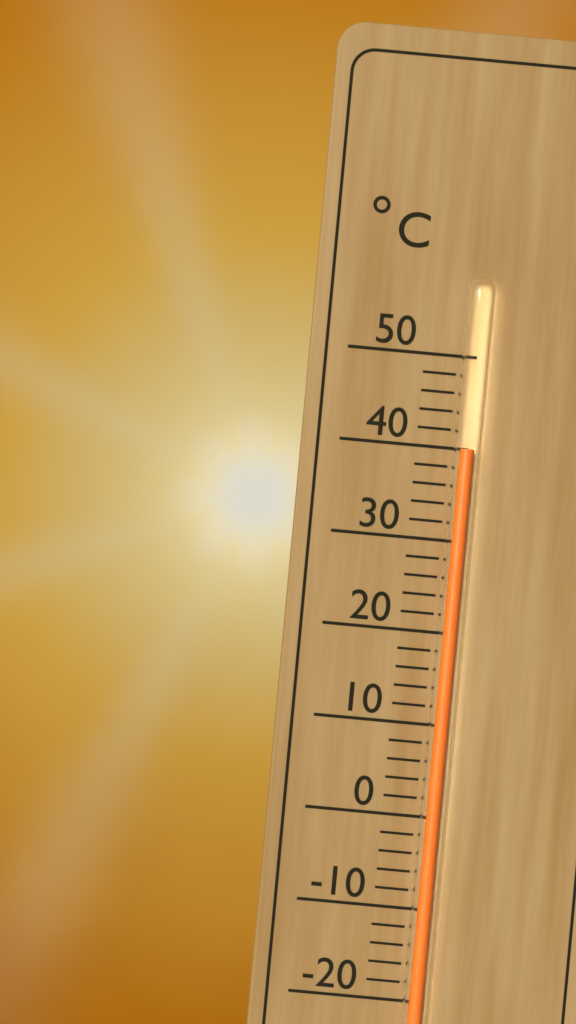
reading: 40 °C
